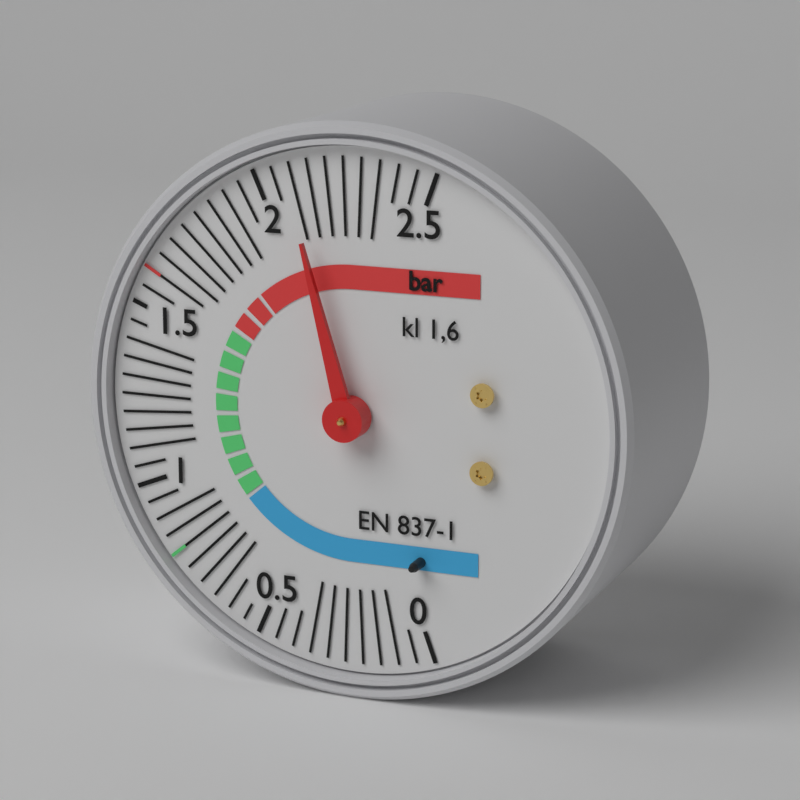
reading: 2.10 bar
